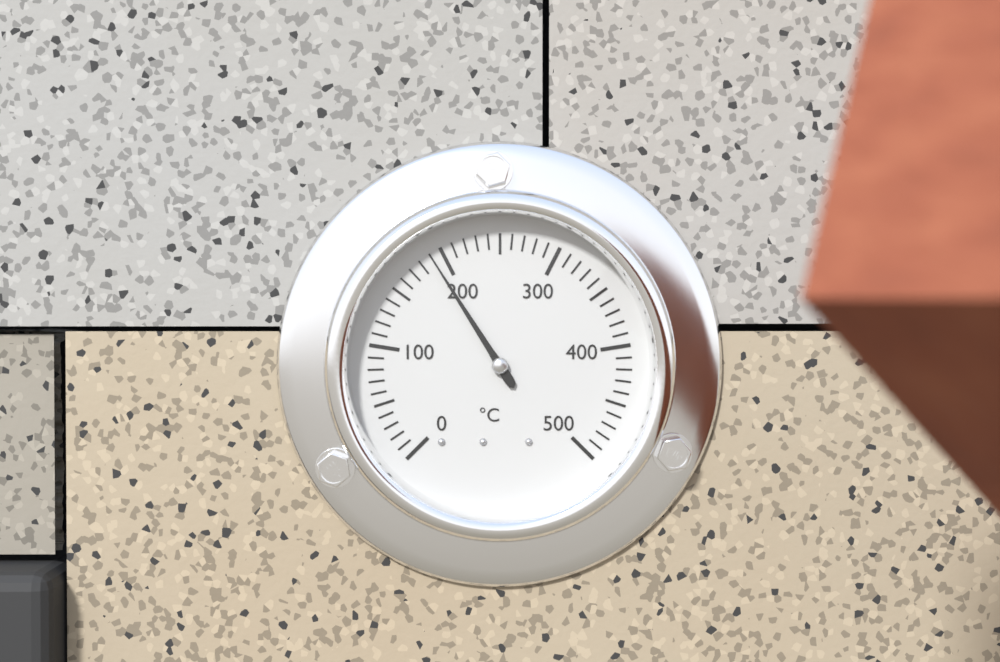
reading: 190 °C
